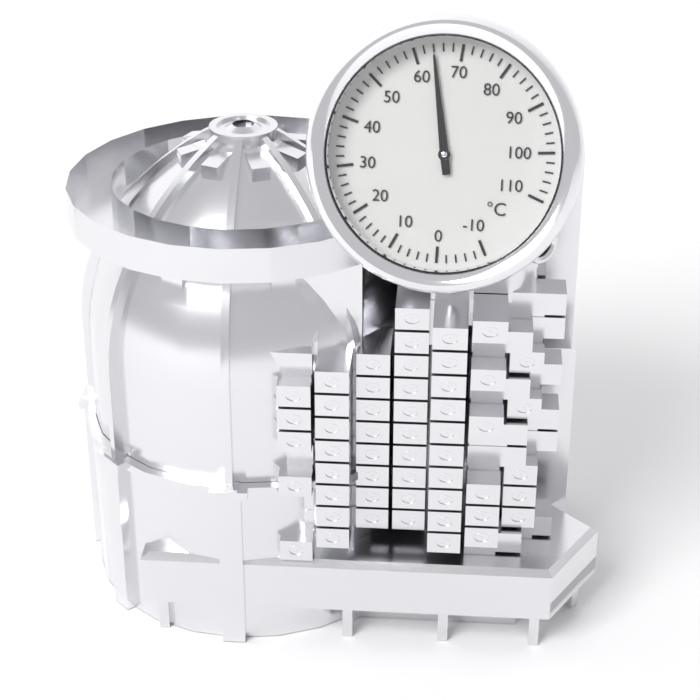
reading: 64 °C
